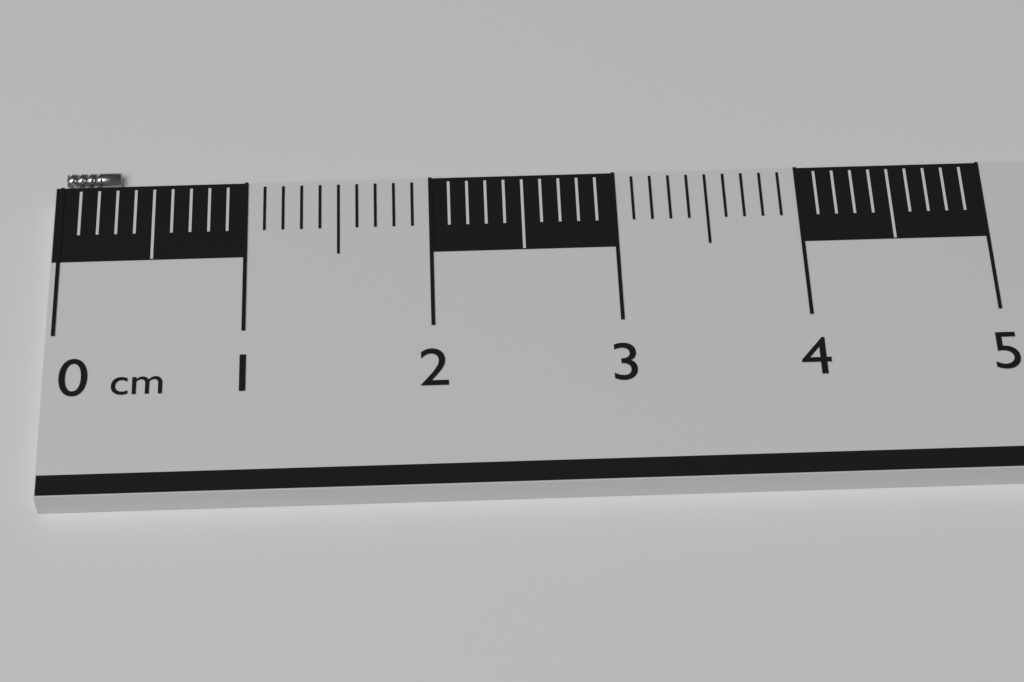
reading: 0.3 cm
